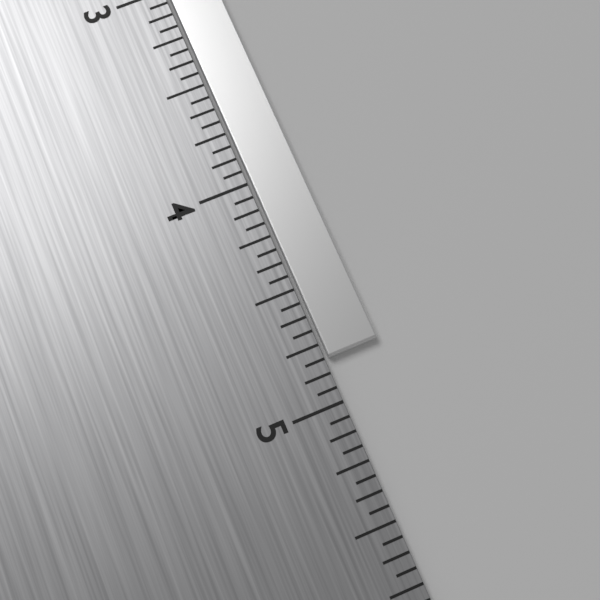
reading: 4.8125 in
